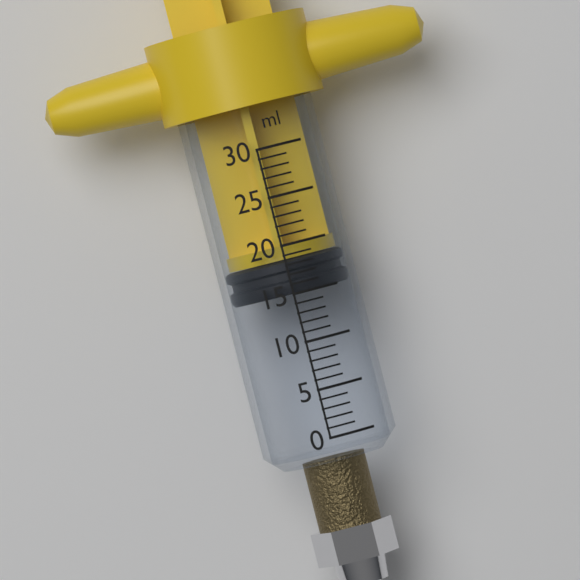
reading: 15 ml
